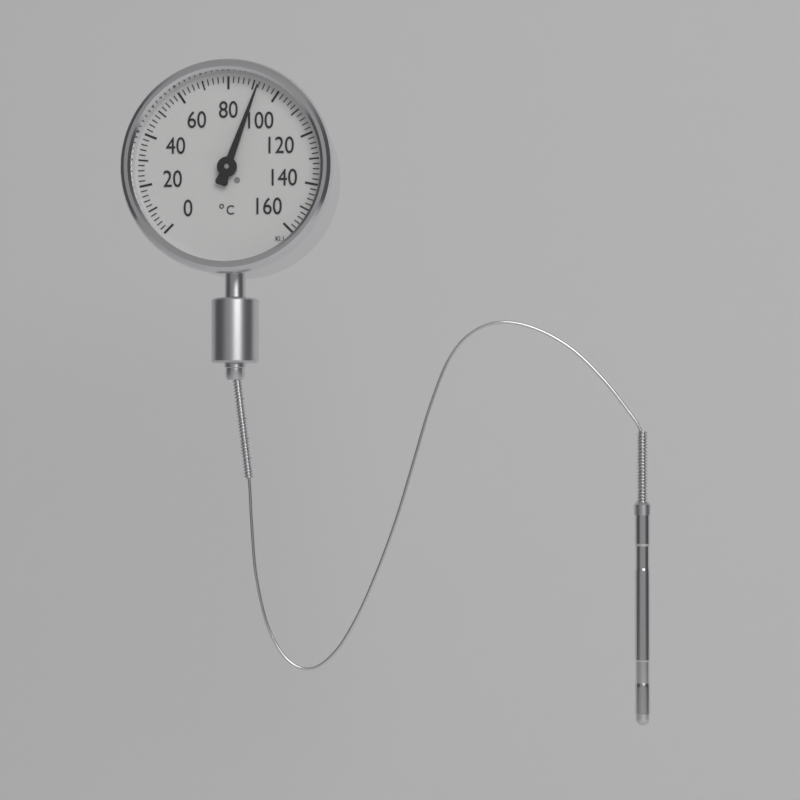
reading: 92 °C
